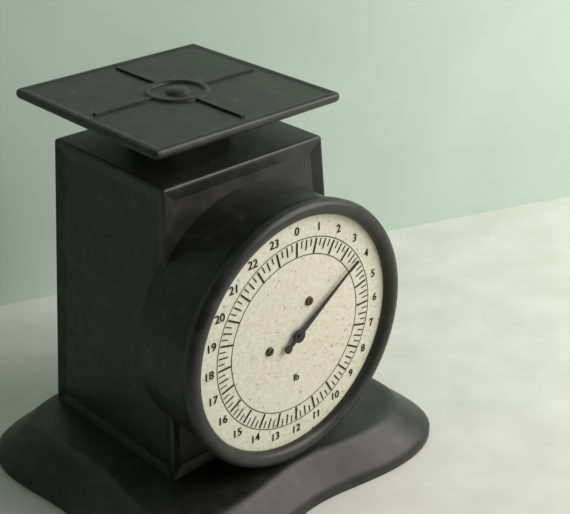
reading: 3.75 lb
